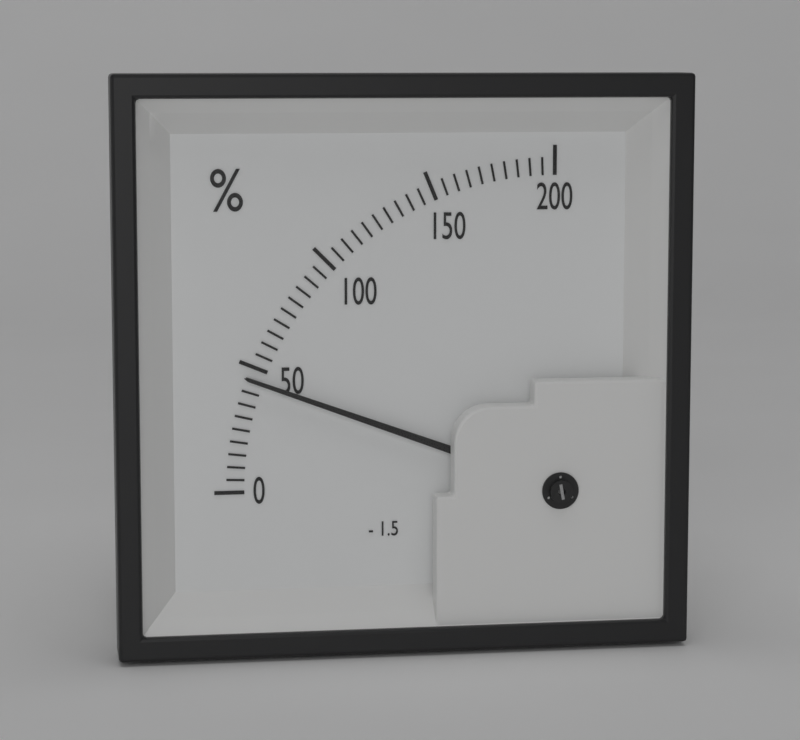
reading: 45 %
